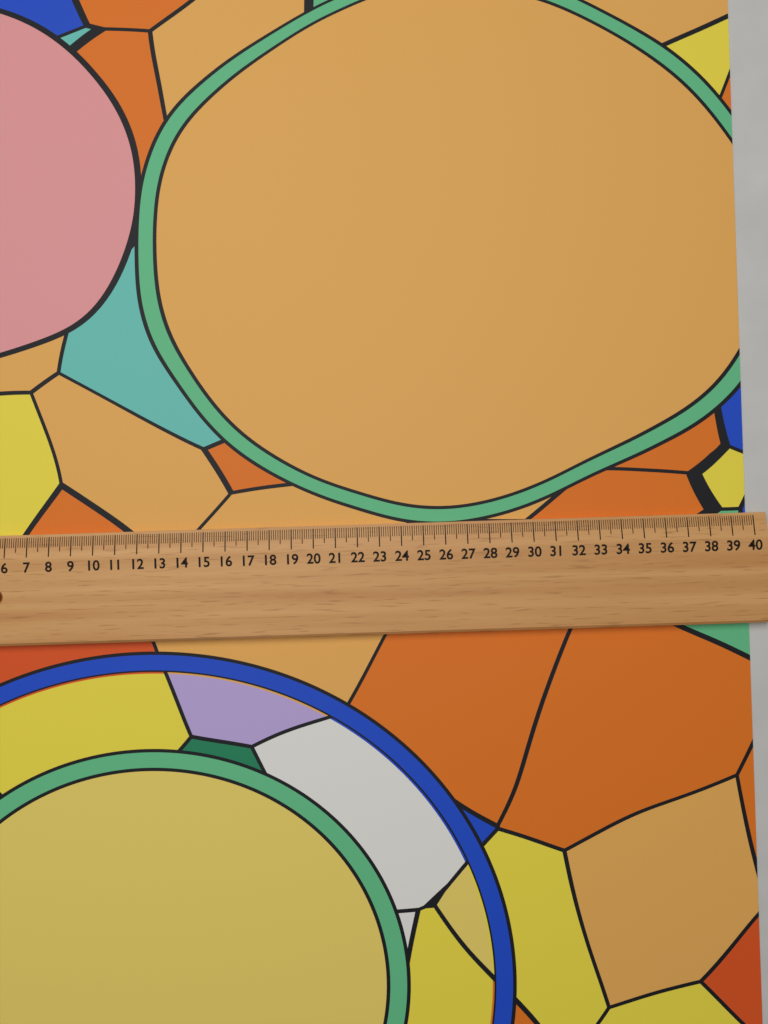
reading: 39.8 (no unit)
